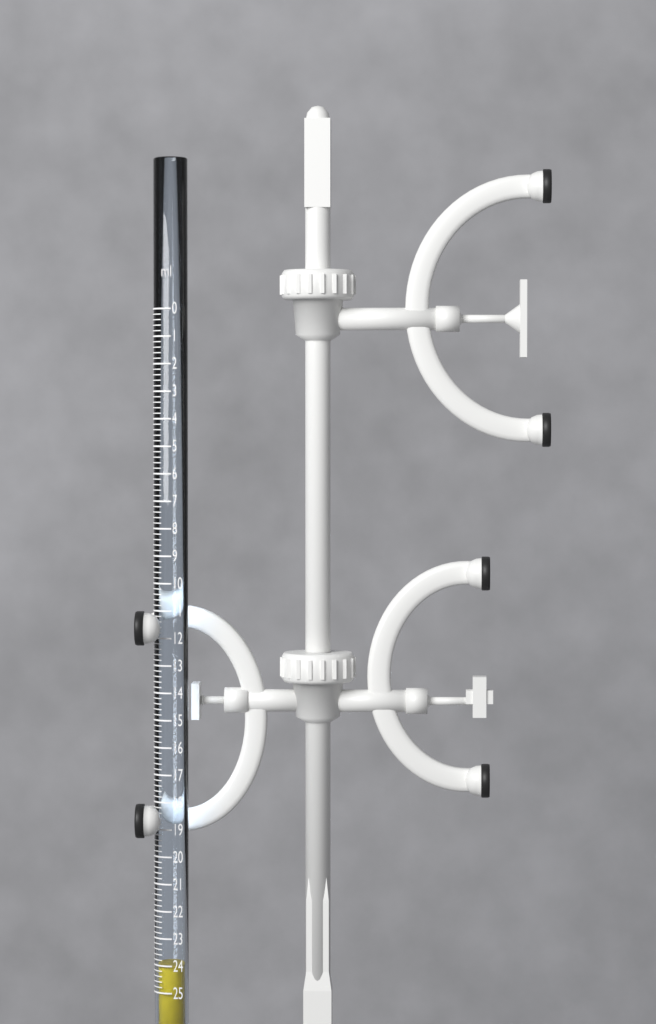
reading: 24.0 ml
